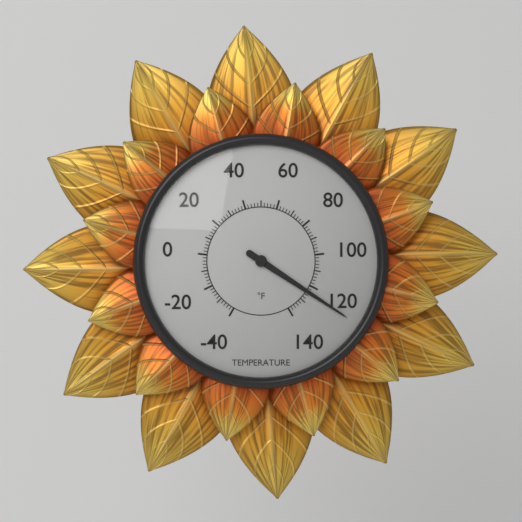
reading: 124 °F
